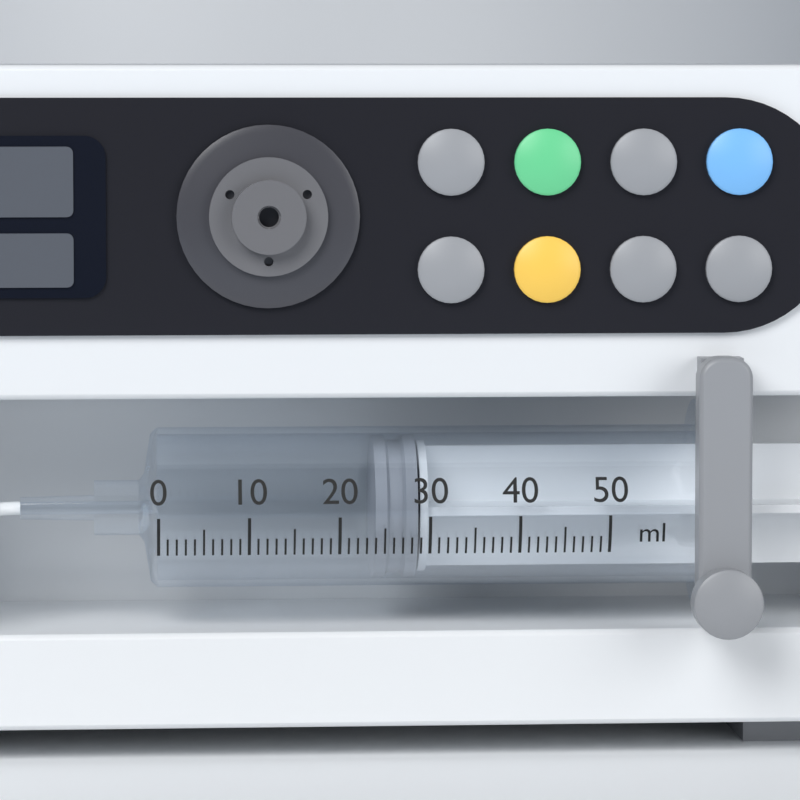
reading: 24 ml
